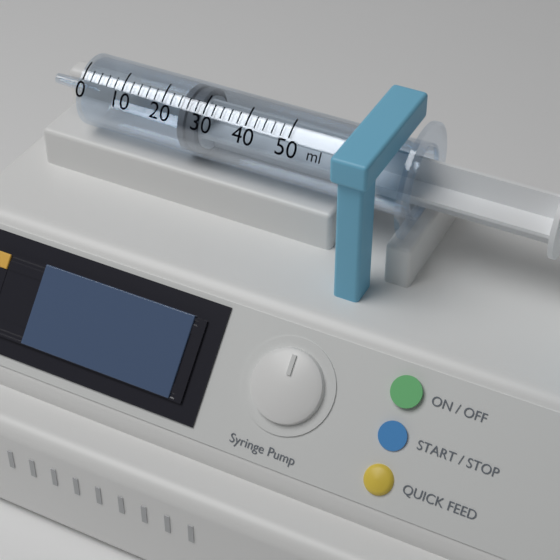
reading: 24 ml
